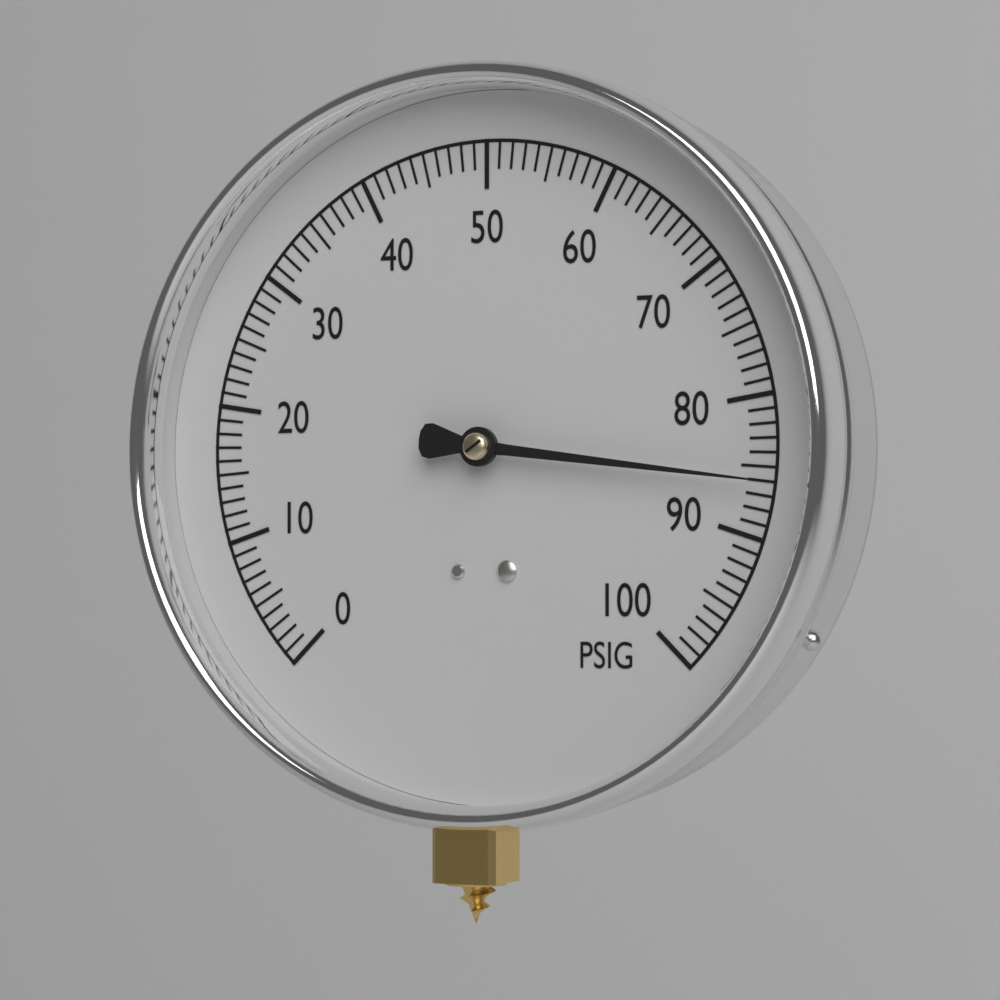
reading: 86 PSIG
